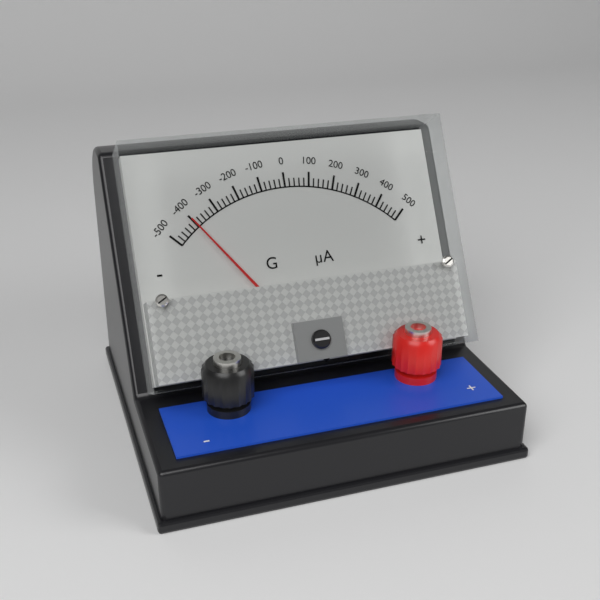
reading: -400 µA
